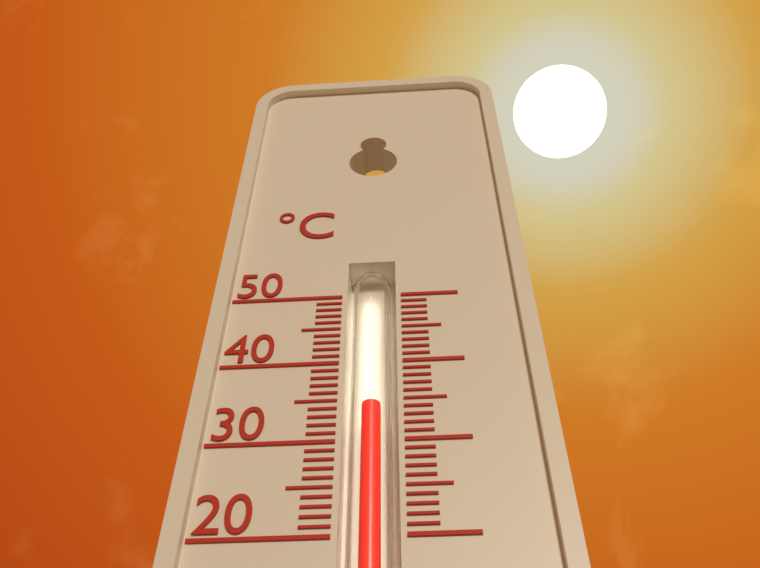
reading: 35 °C
